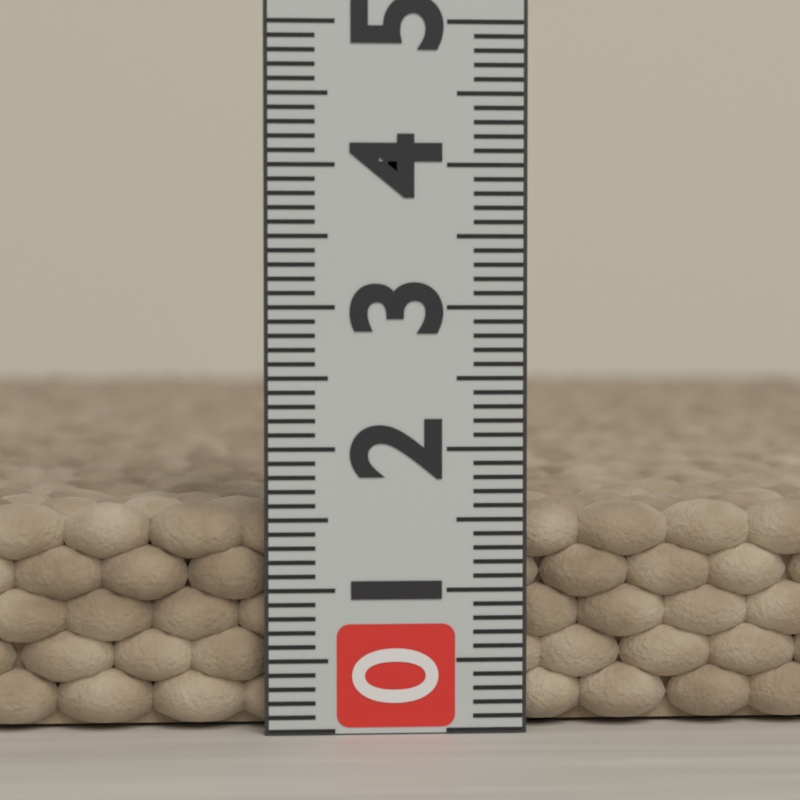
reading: 1.6 (no unit)
